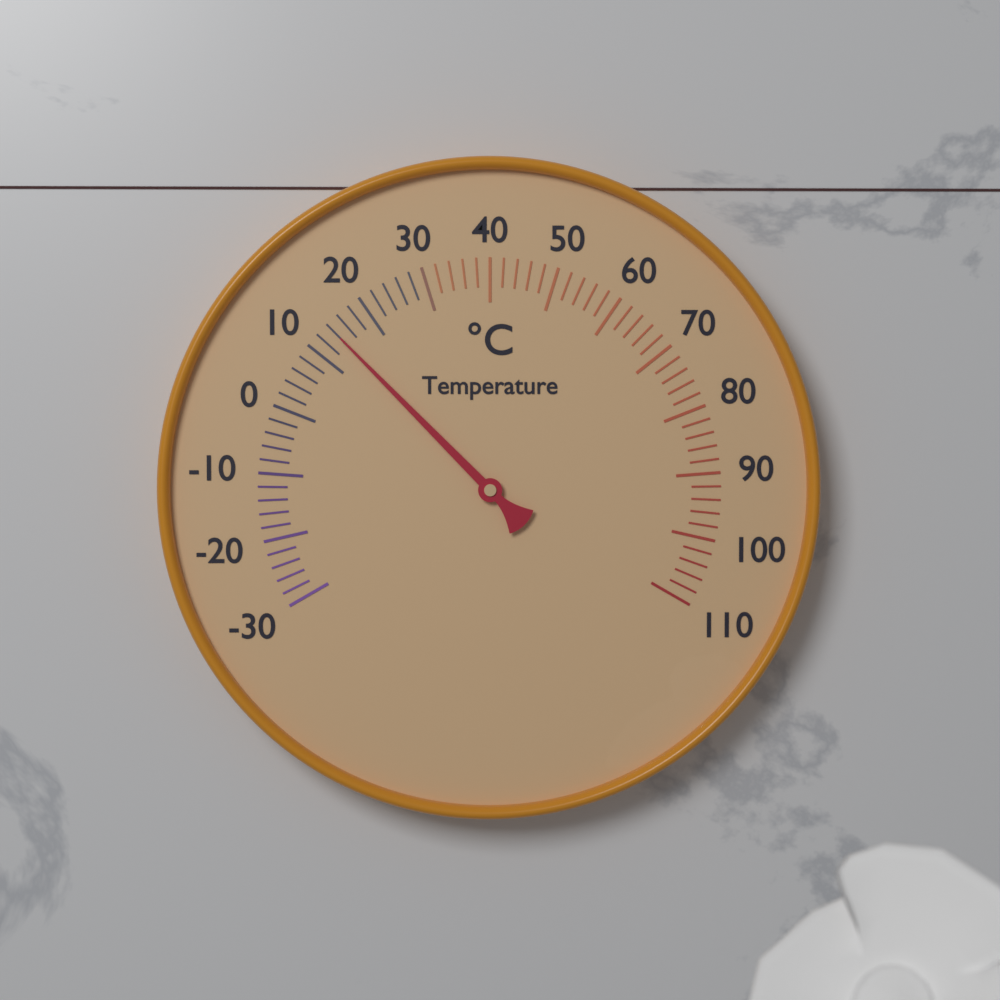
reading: 14 °C
